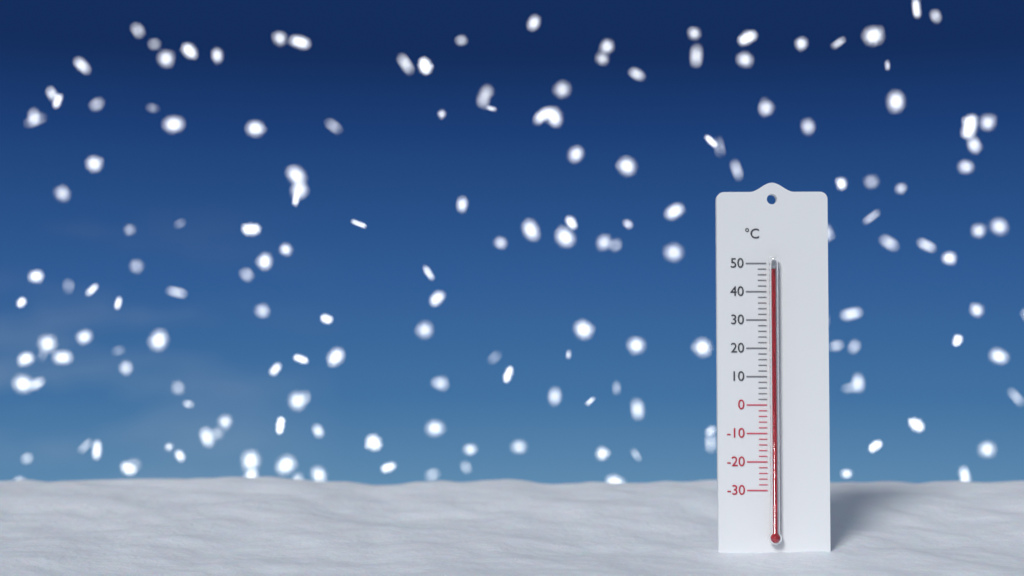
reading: 48 °C
